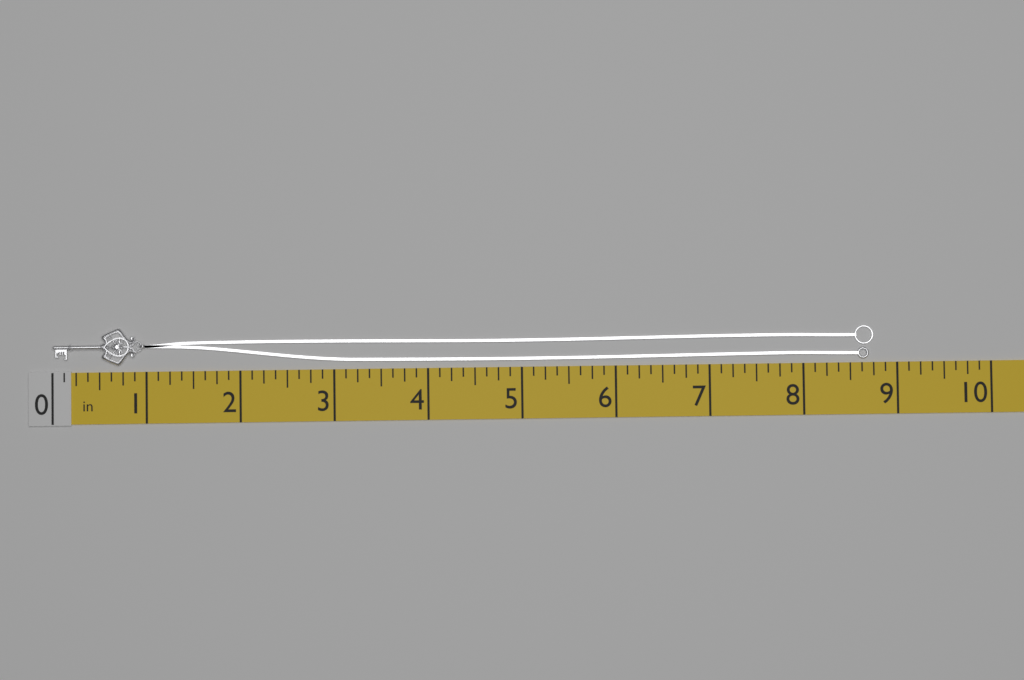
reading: 8.750 in
